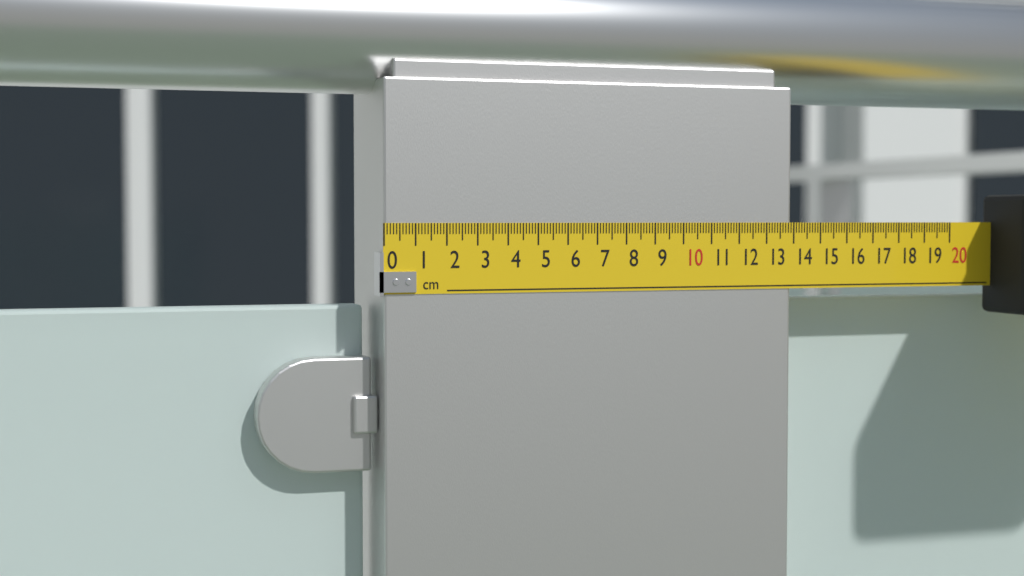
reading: 13.9 cm
